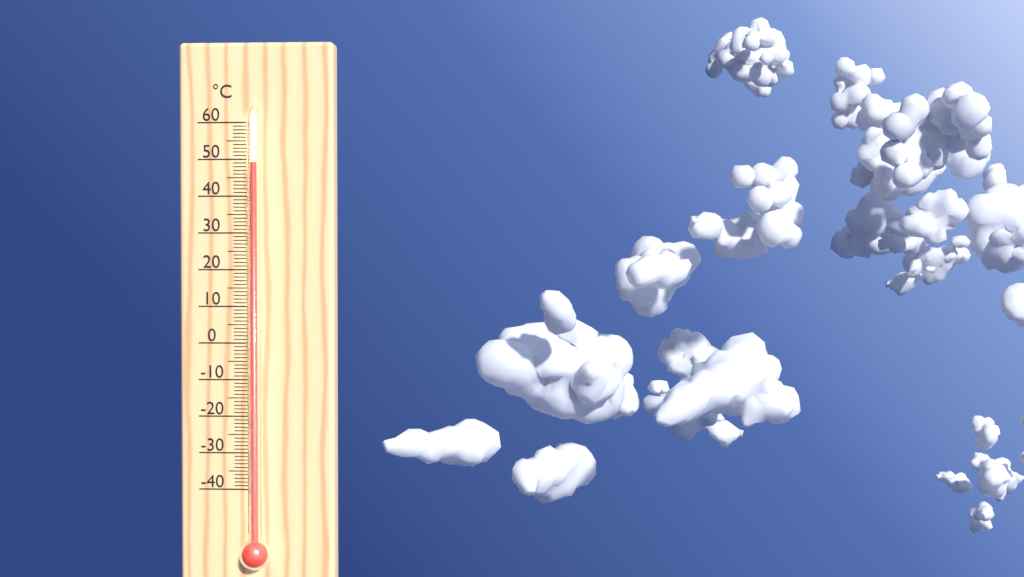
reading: 49 °C
